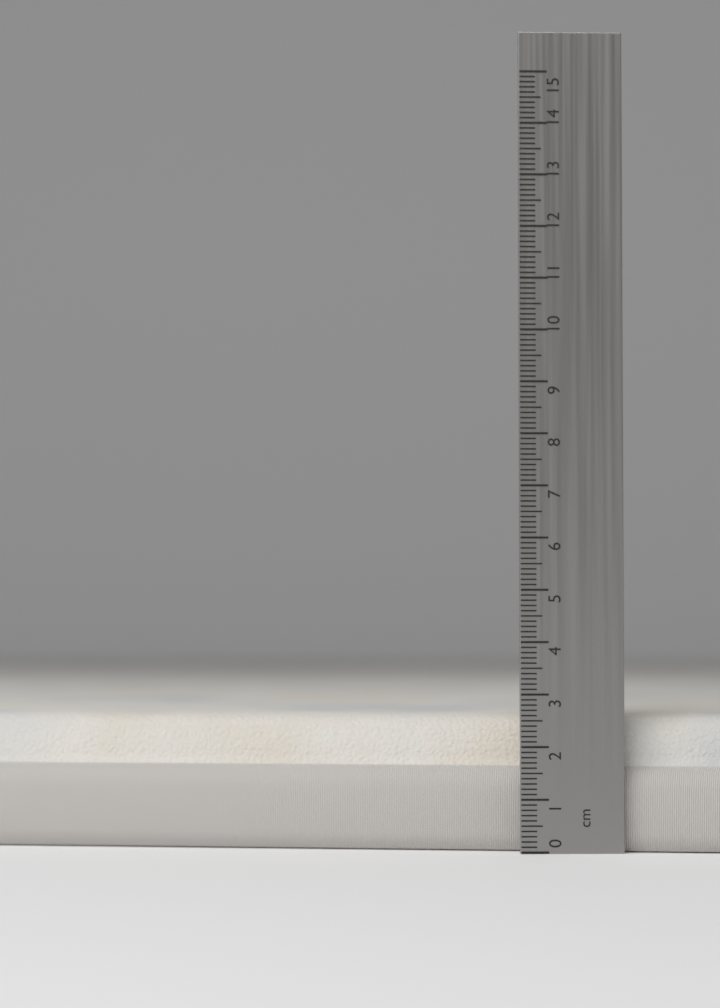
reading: 2.6 cm
